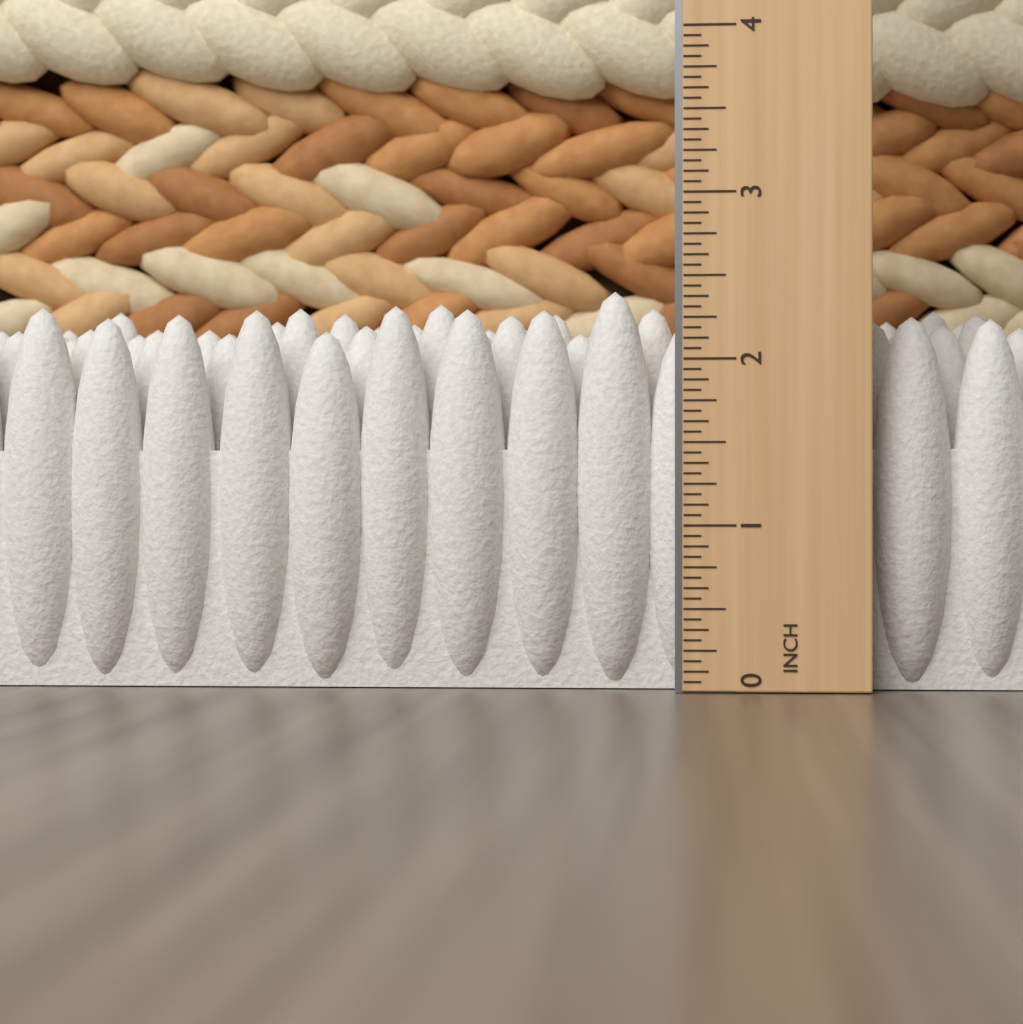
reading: 2.4375 in
